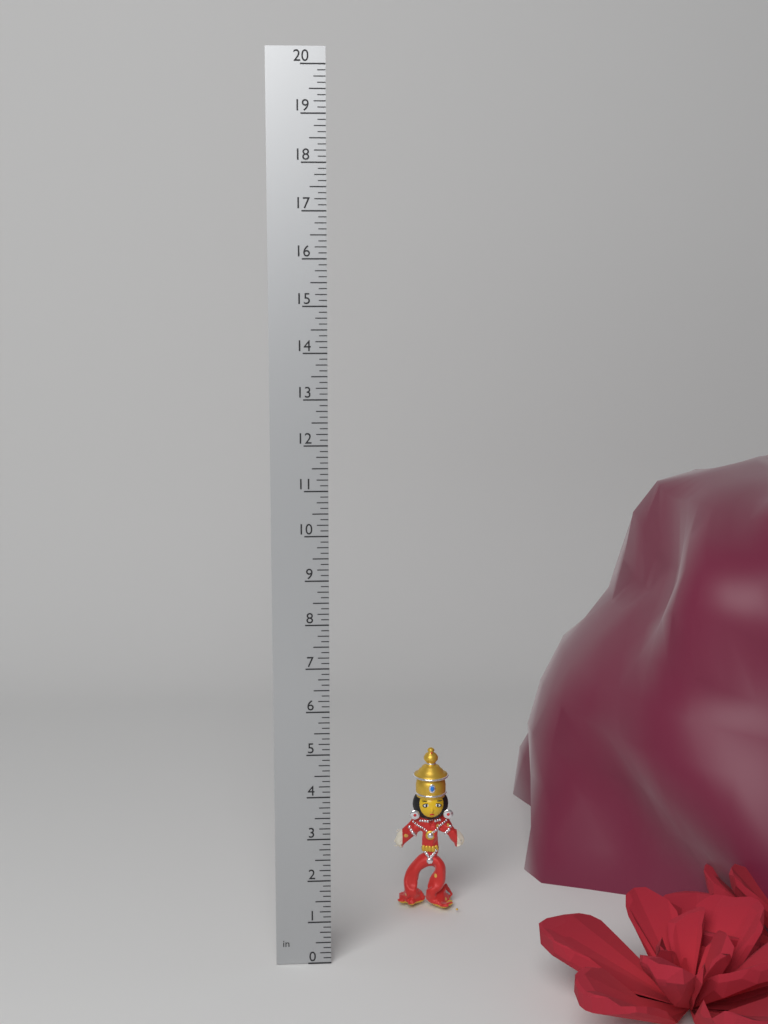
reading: 4.125 in
